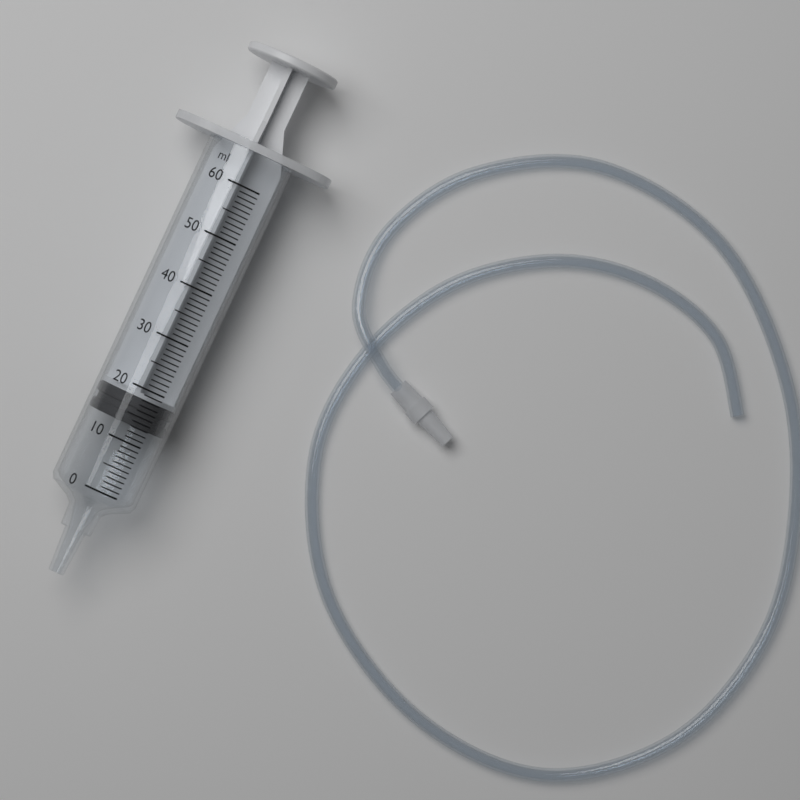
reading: 13 ml
